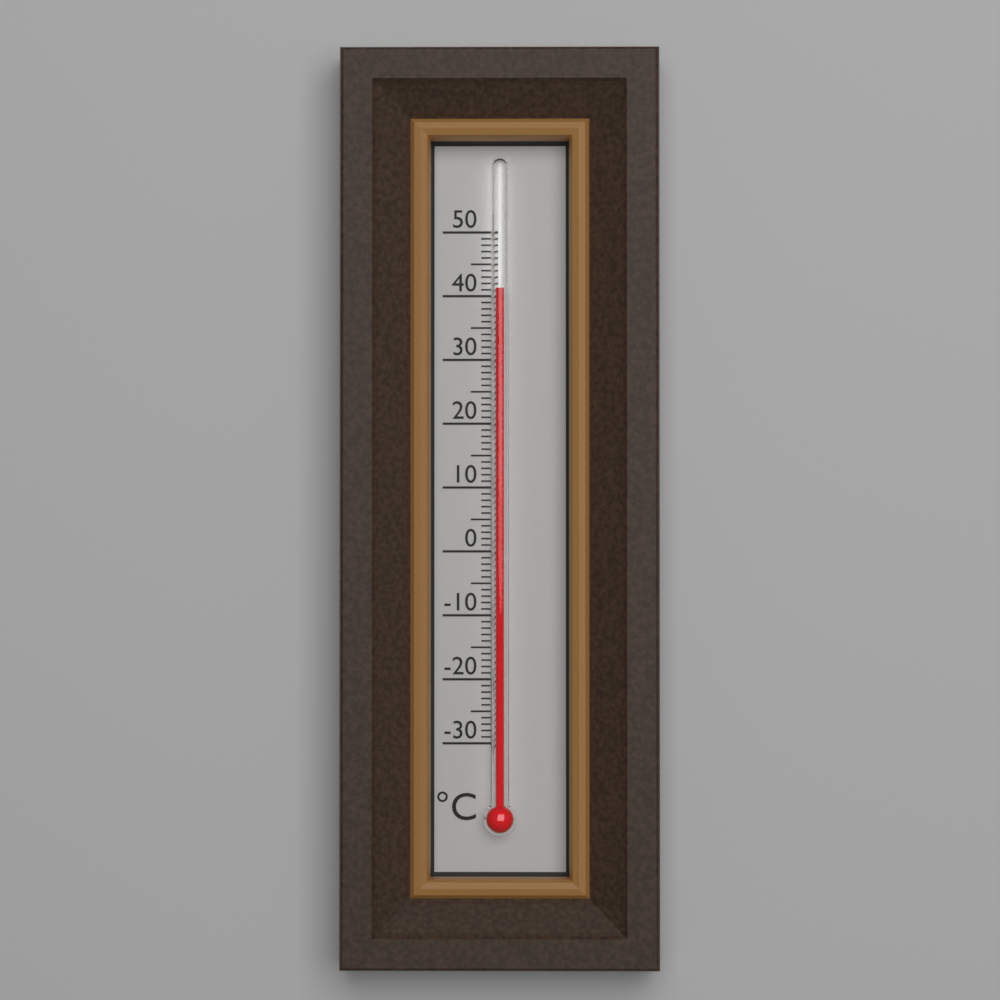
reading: 41 °C
